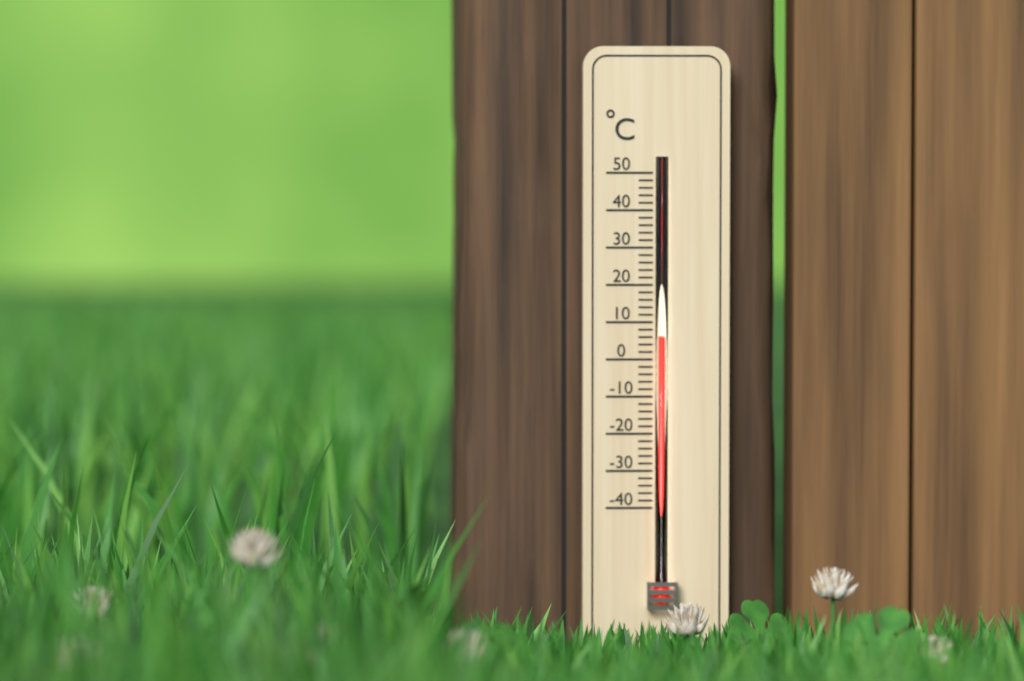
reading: 6 °C
